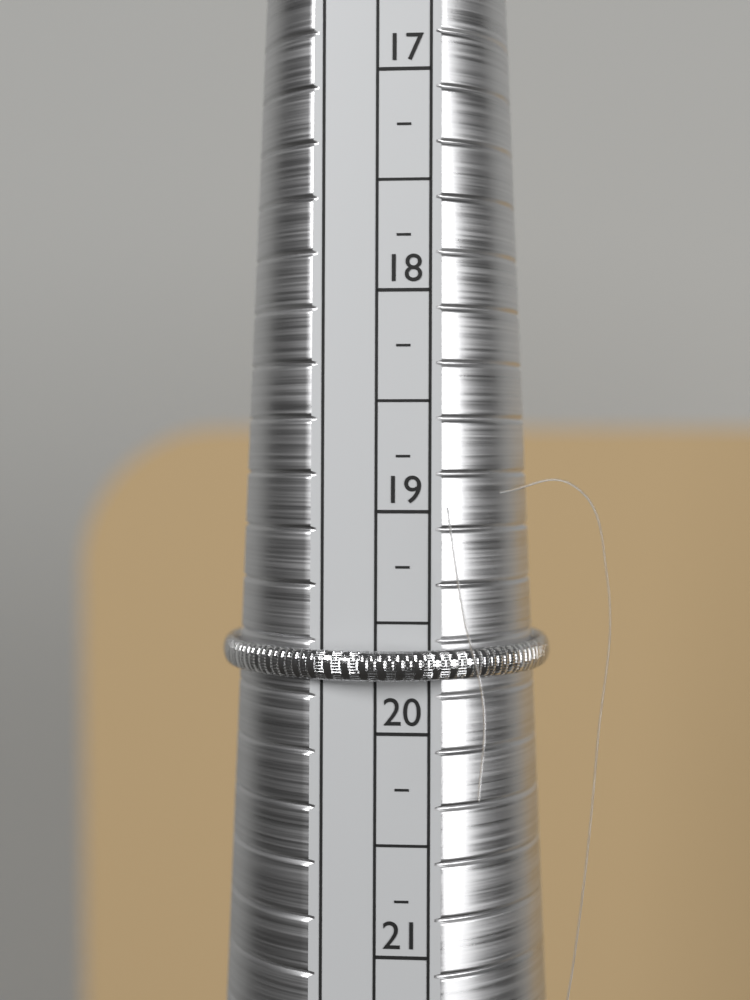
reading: 19.75 (no unit)
